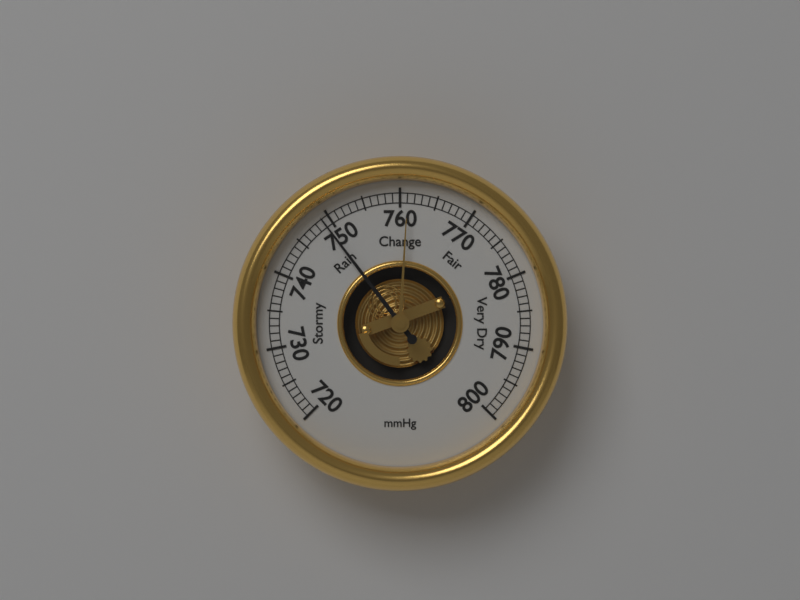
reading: 749 mmHg
